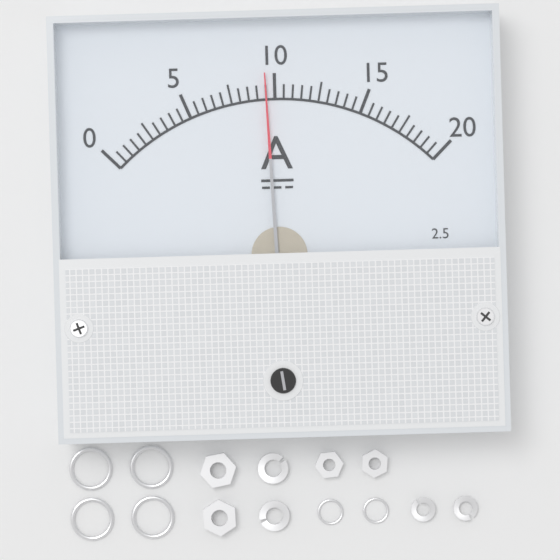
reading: 9.5 A
